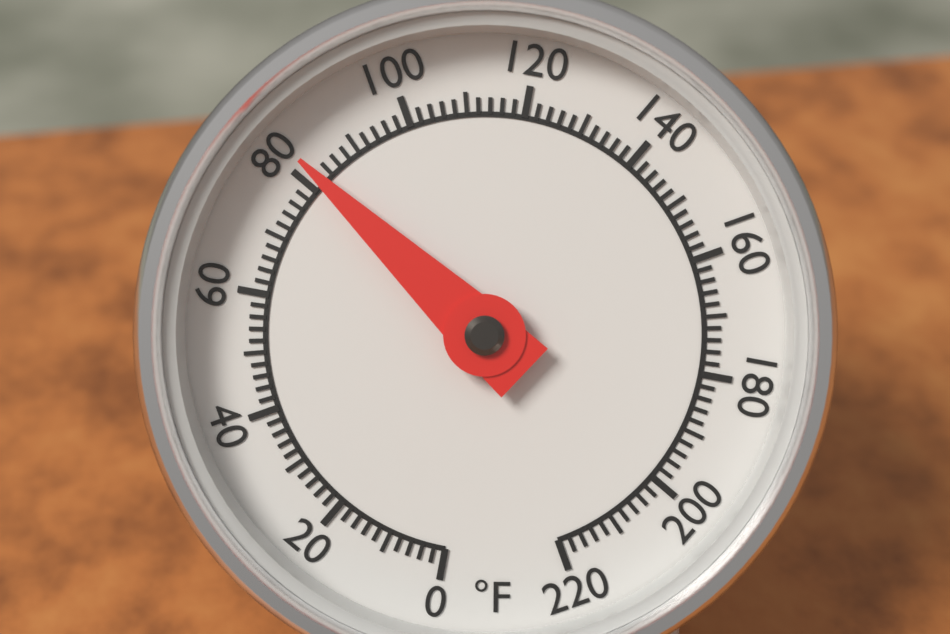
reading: 82 °F
